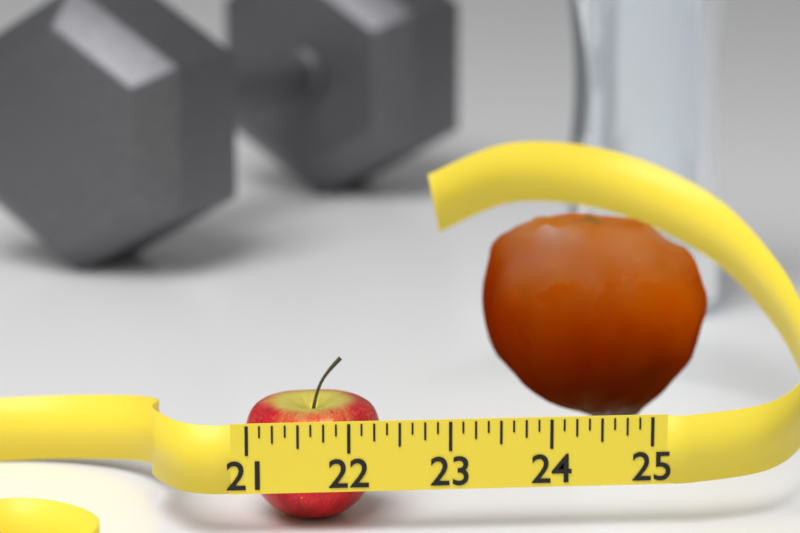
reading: 22.375 (no unit)
